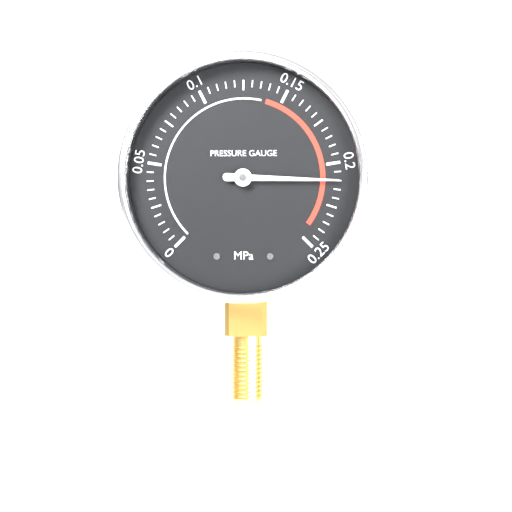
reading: 0.210 MPa
